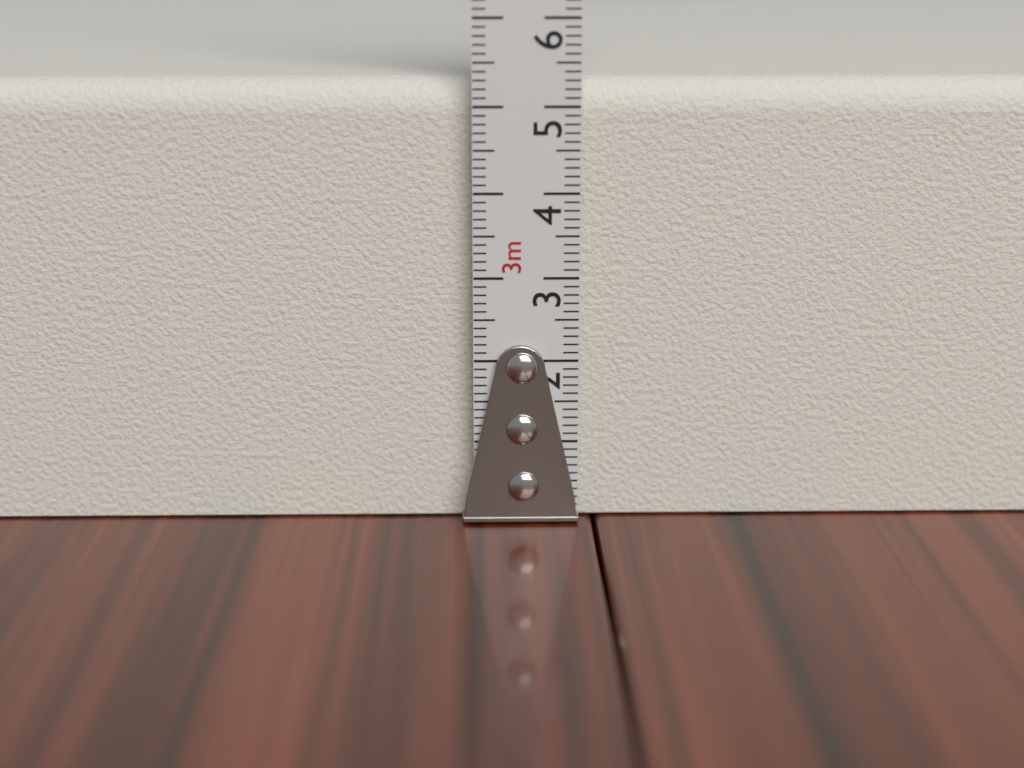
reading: 5.3 cm
